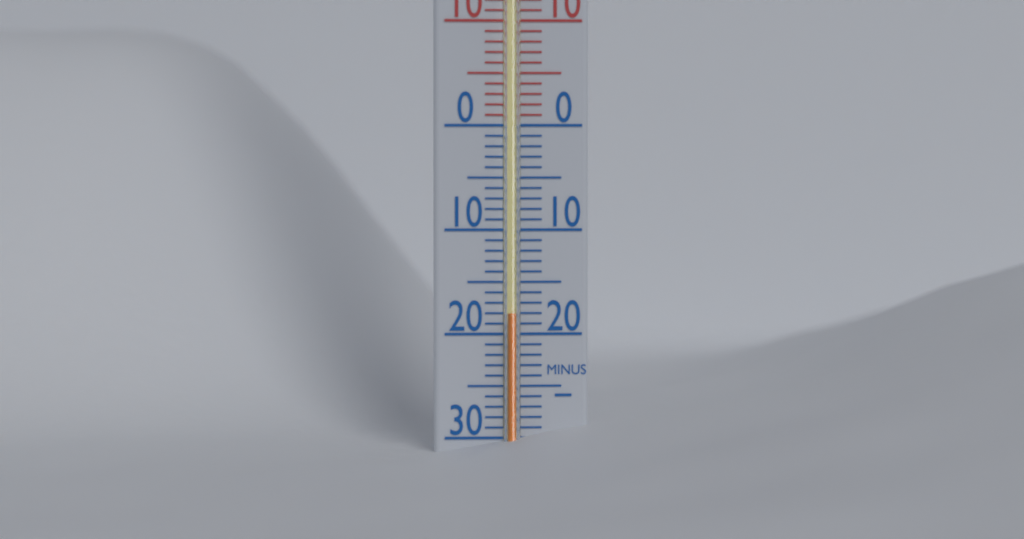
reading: -18 °C
